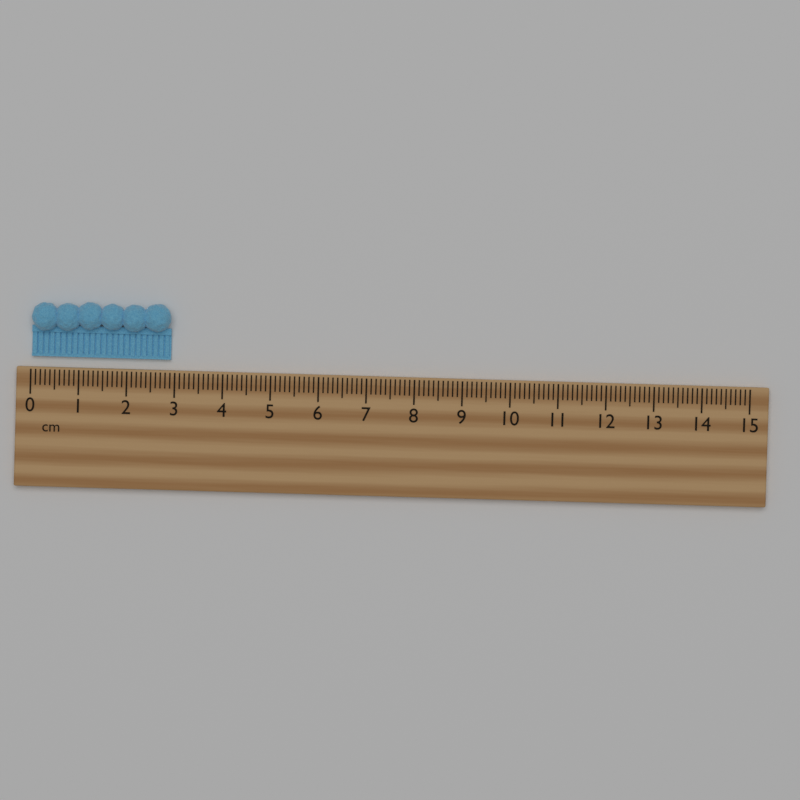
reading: 2.9 cm
